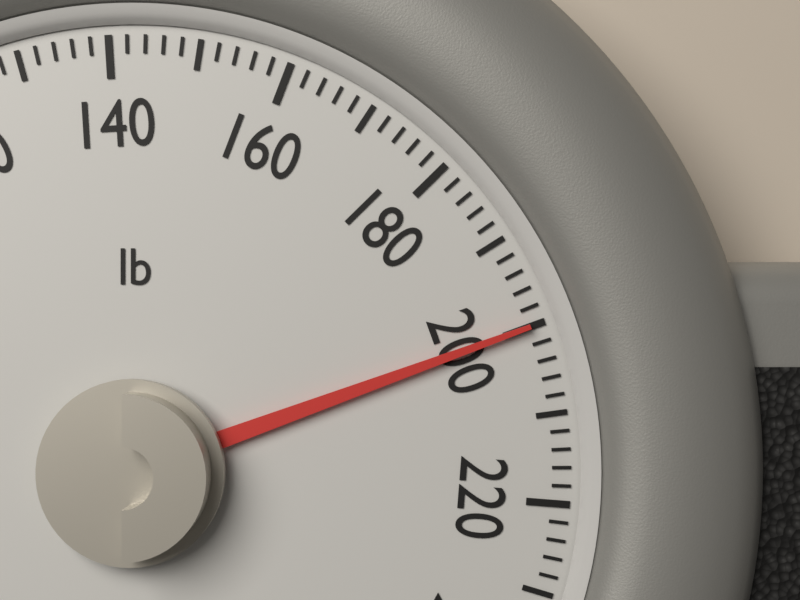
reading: 200 lb
